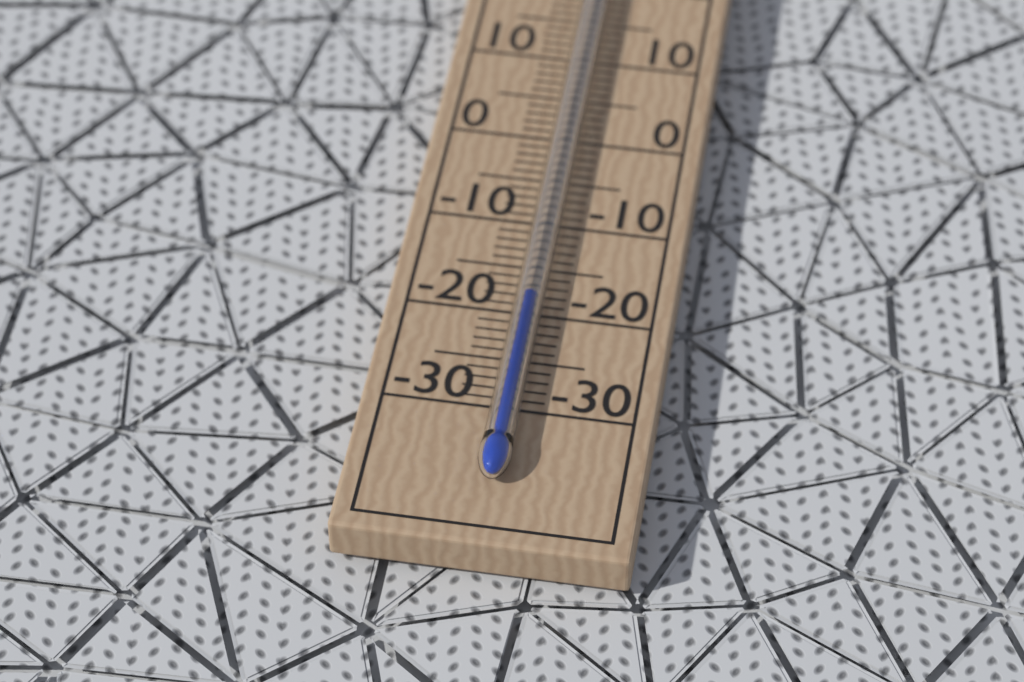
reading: -19 °C
